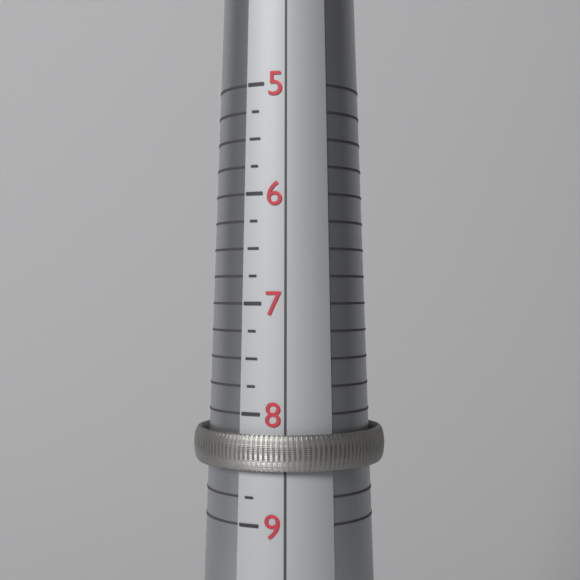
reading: 8.50 (no unit)
